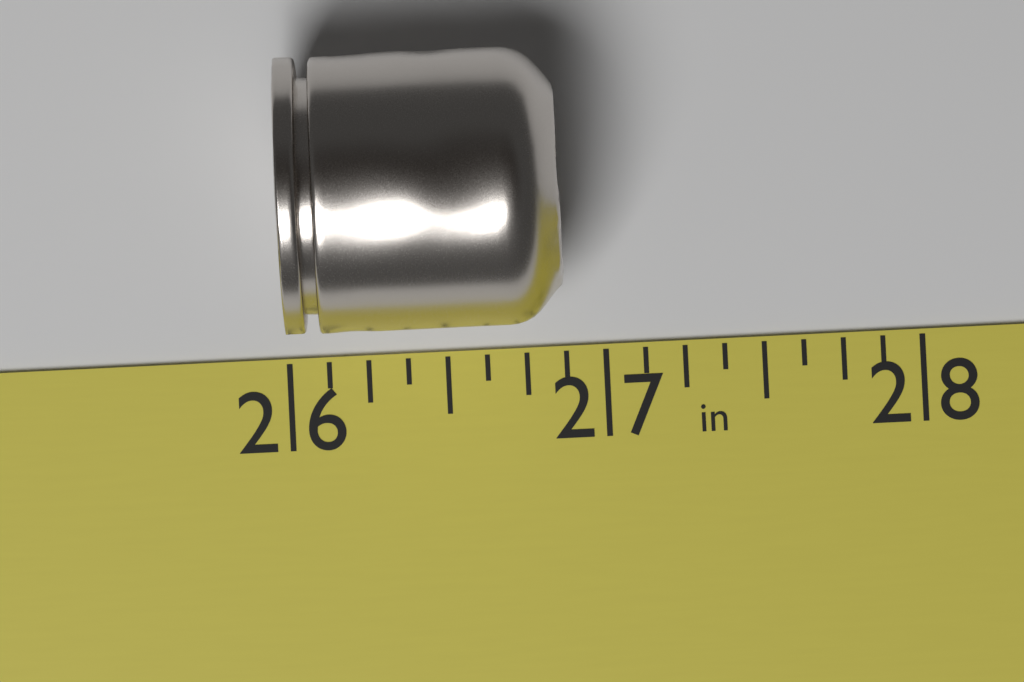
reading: 26.875 in
